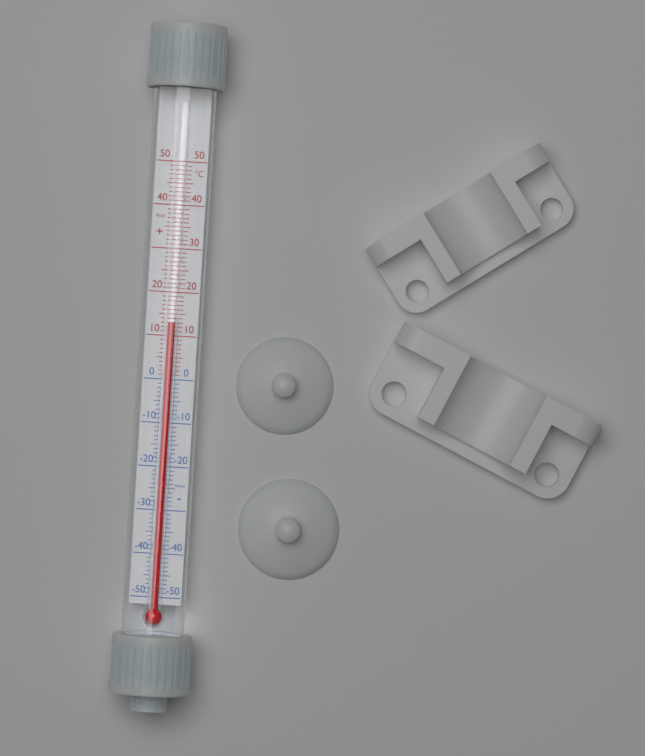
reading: 13 °C
